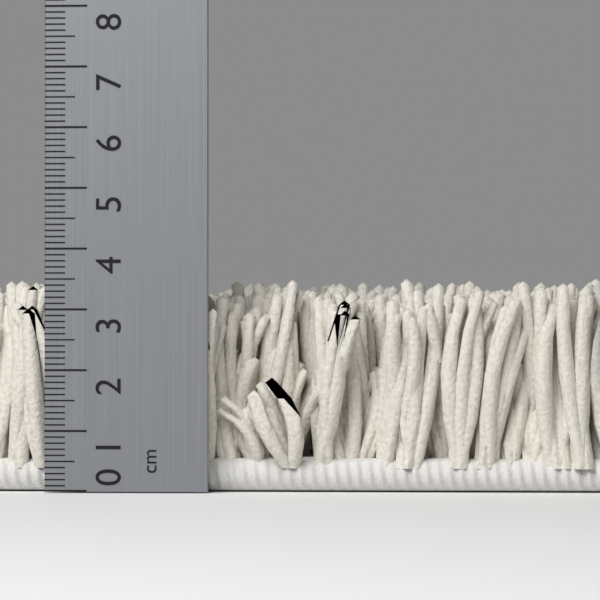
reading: 3.6 cm
